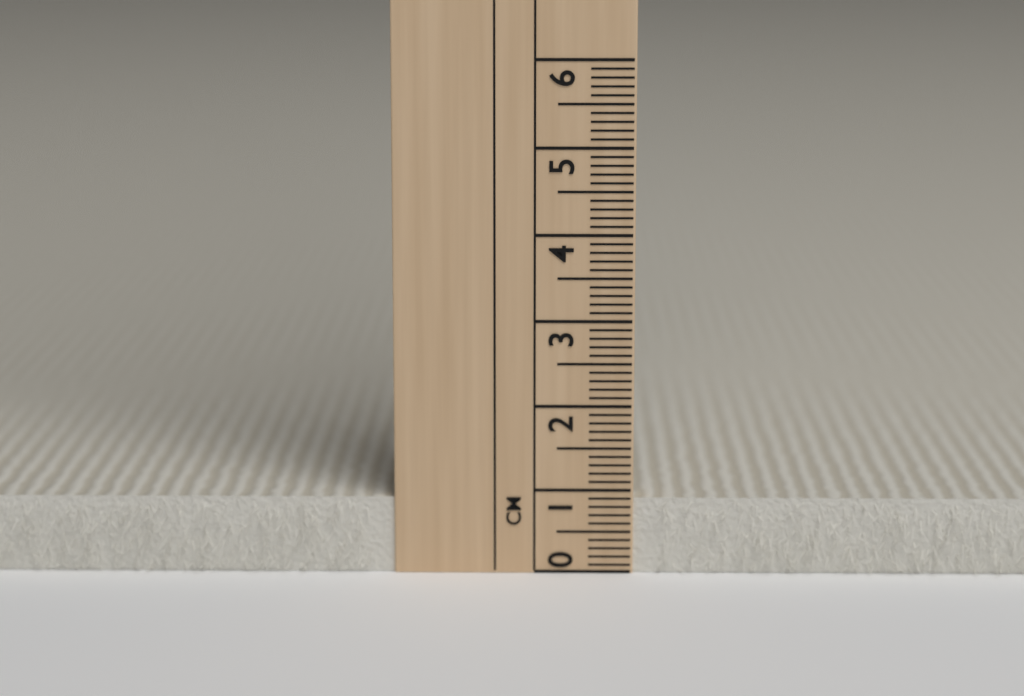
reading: 0.9 cm
